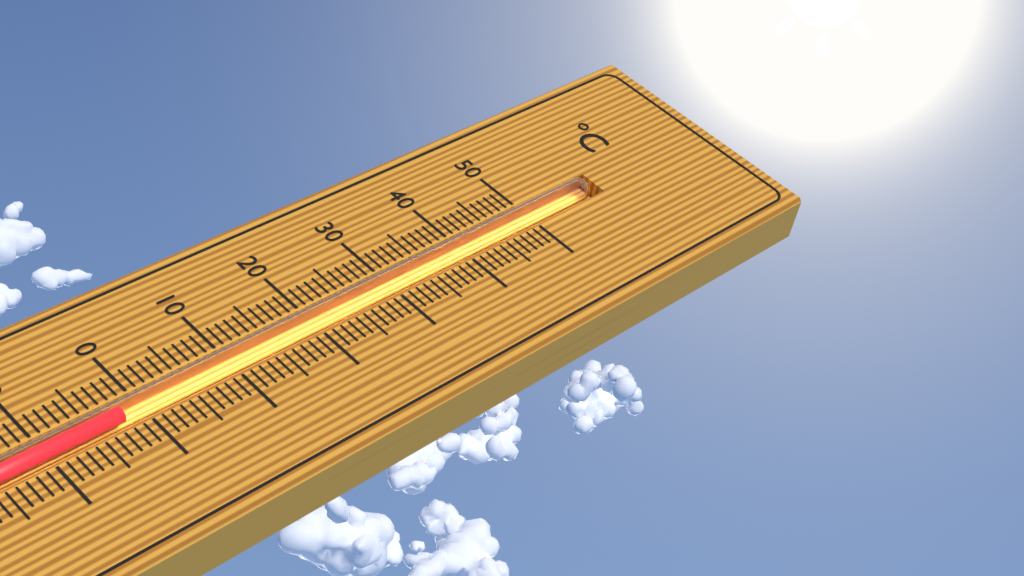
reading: -2 °C
